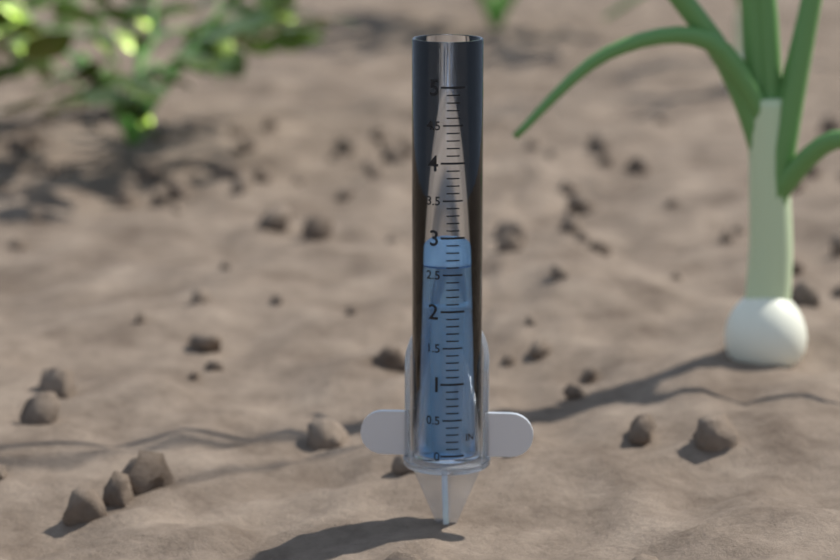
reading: 2.6 in
